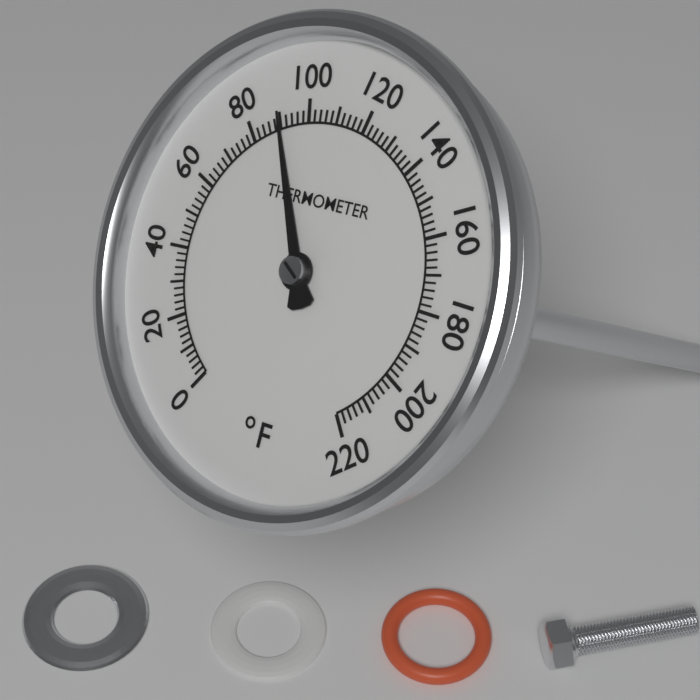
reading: 90 °F
